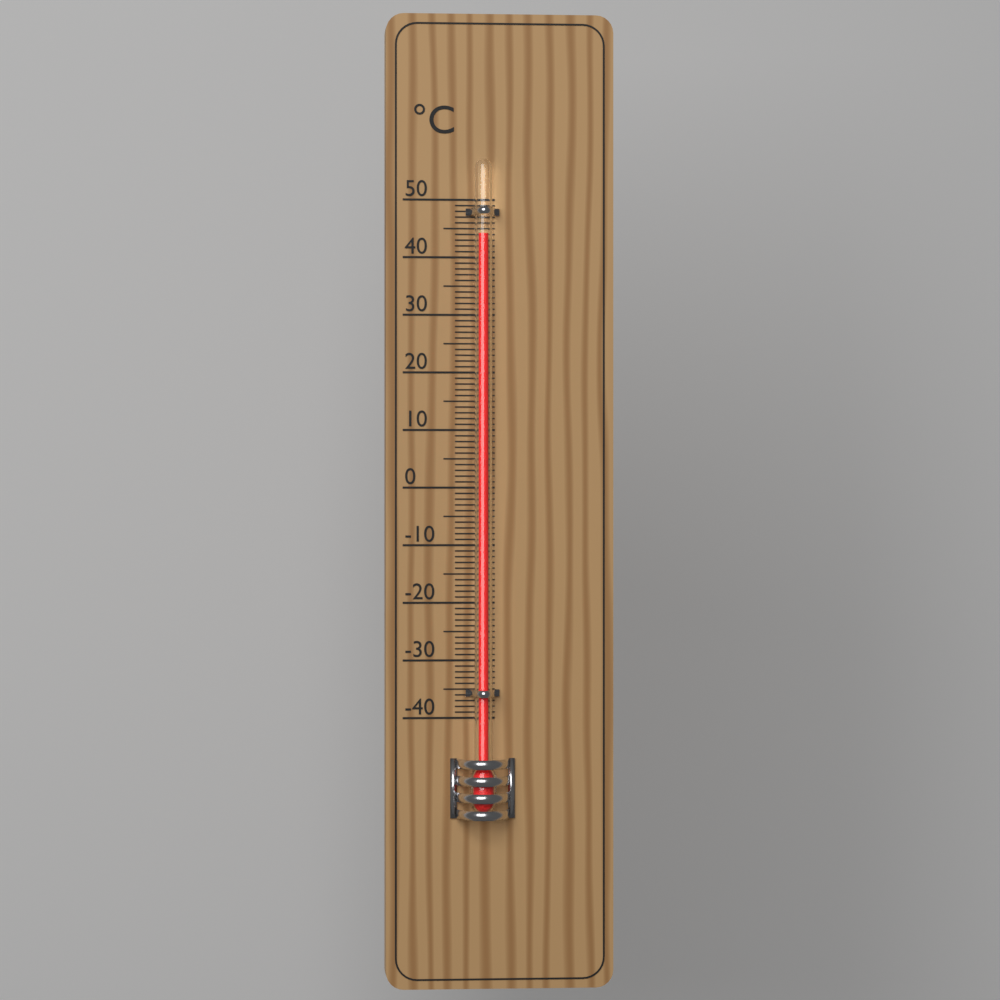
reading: 44 °C
